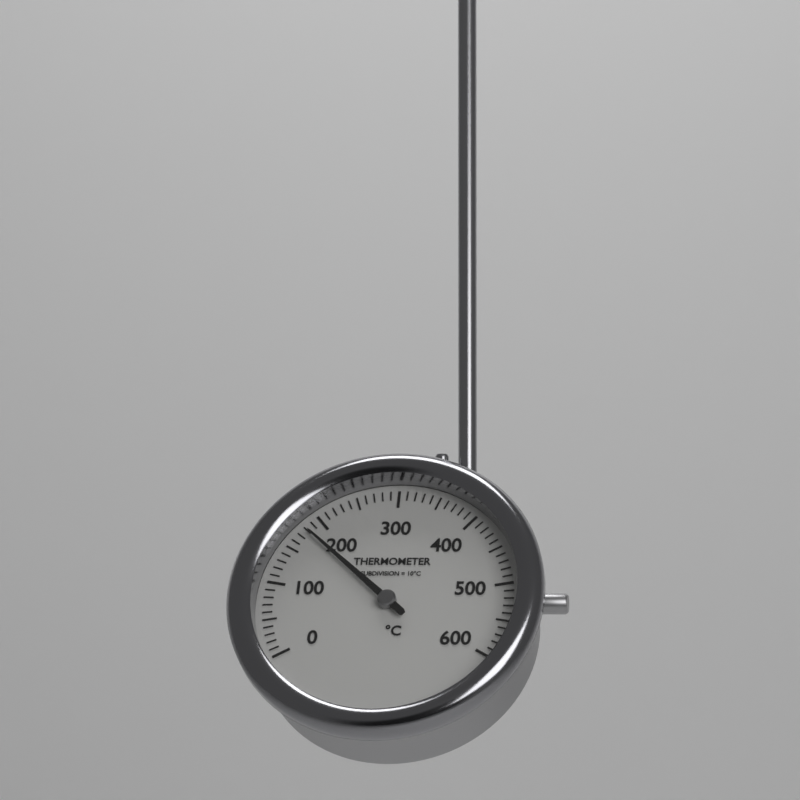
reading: 180 °C
